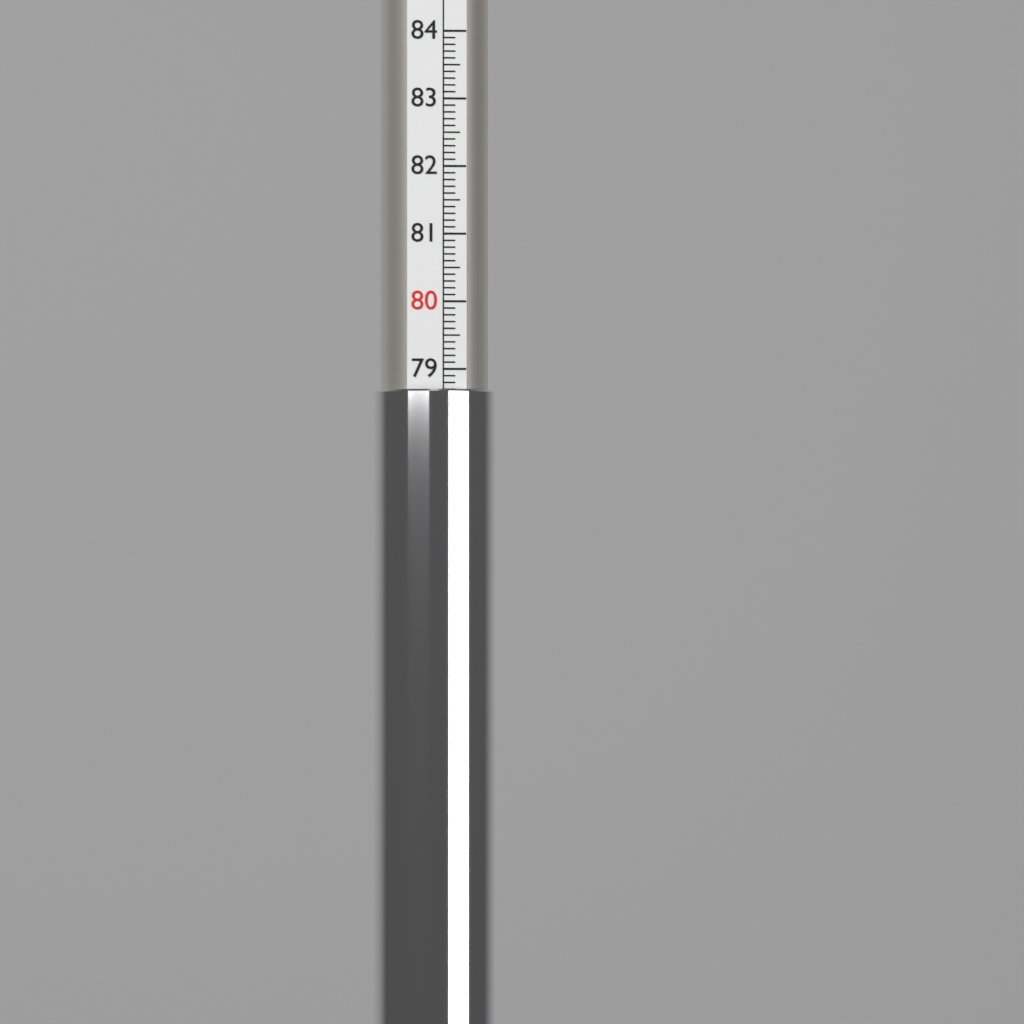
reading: 78.7 (no unit)
